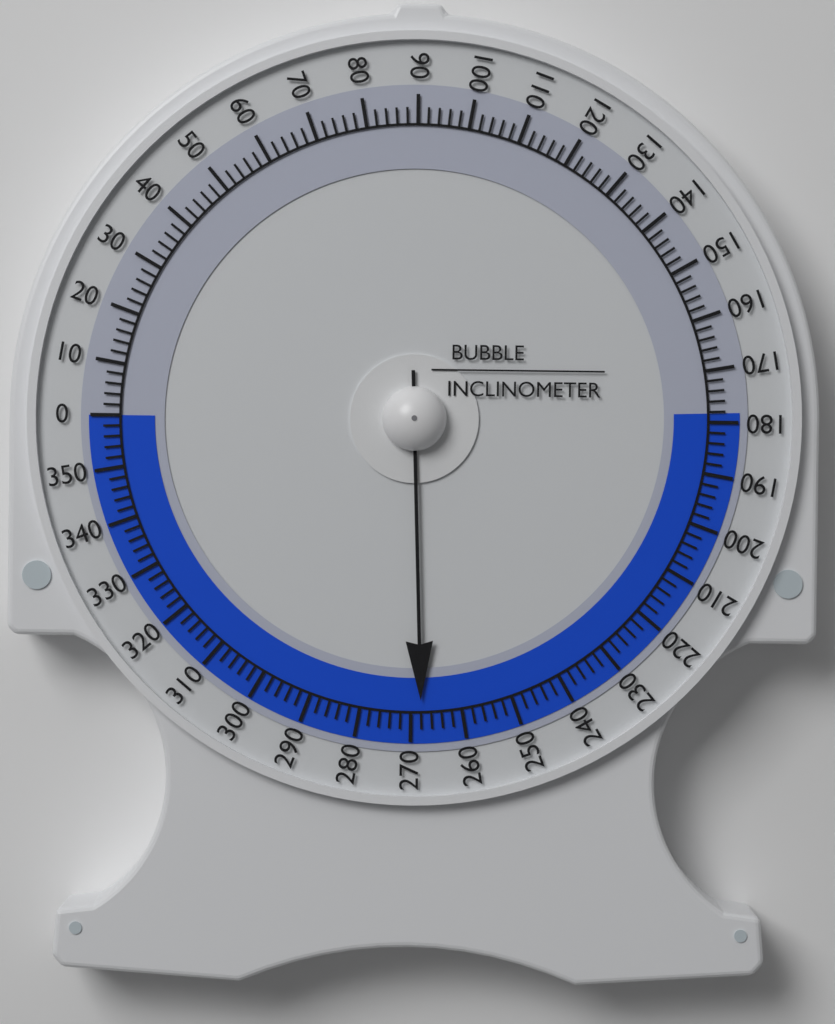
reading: 268 (no unit)
